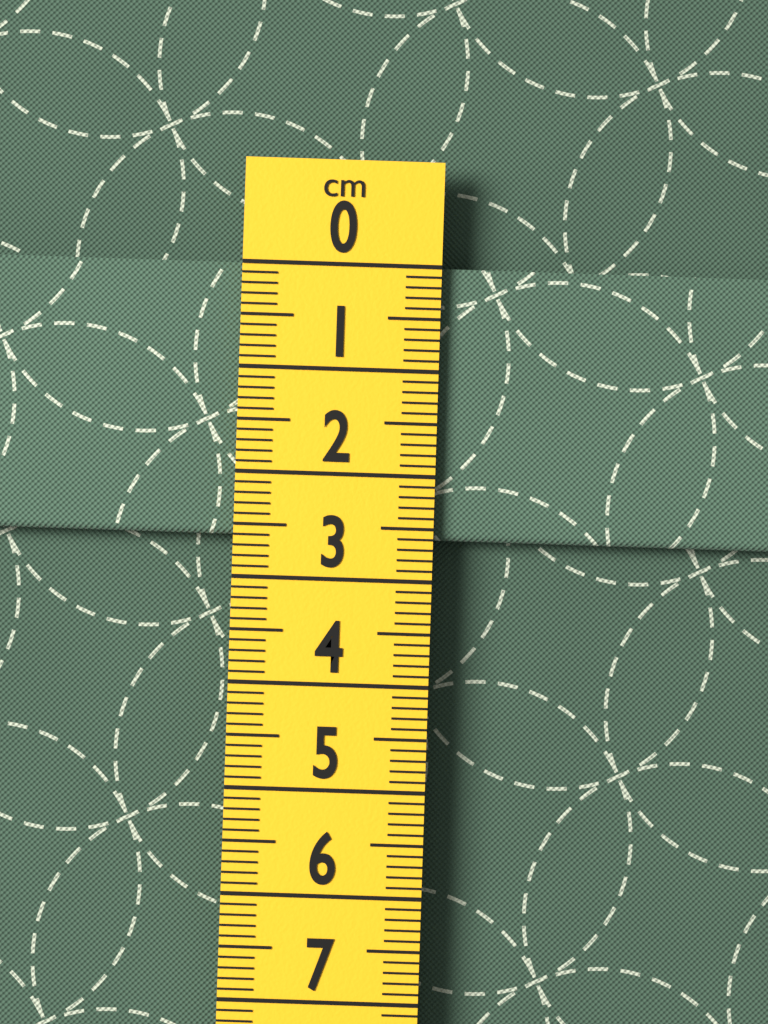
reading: 2.6 cm
